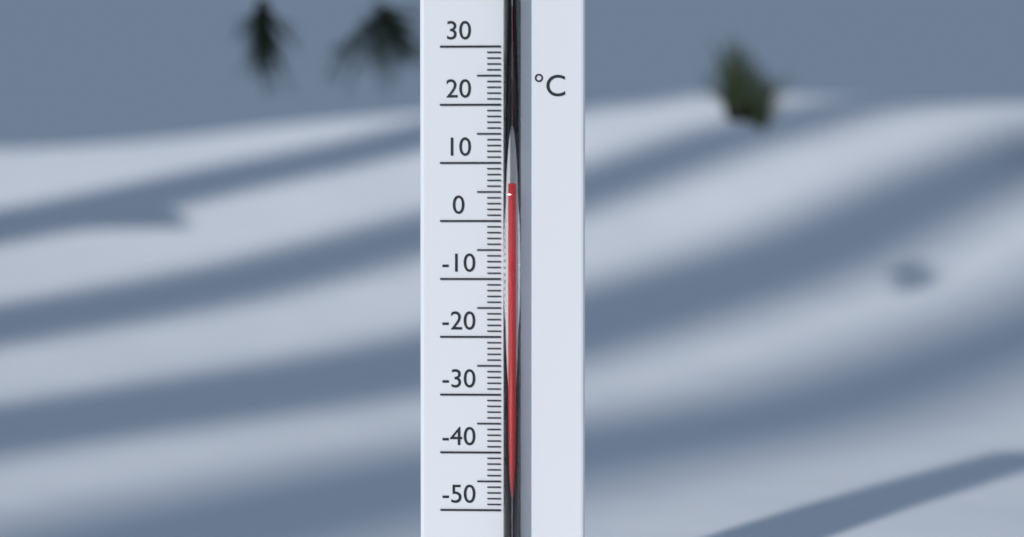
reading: 6 °C
